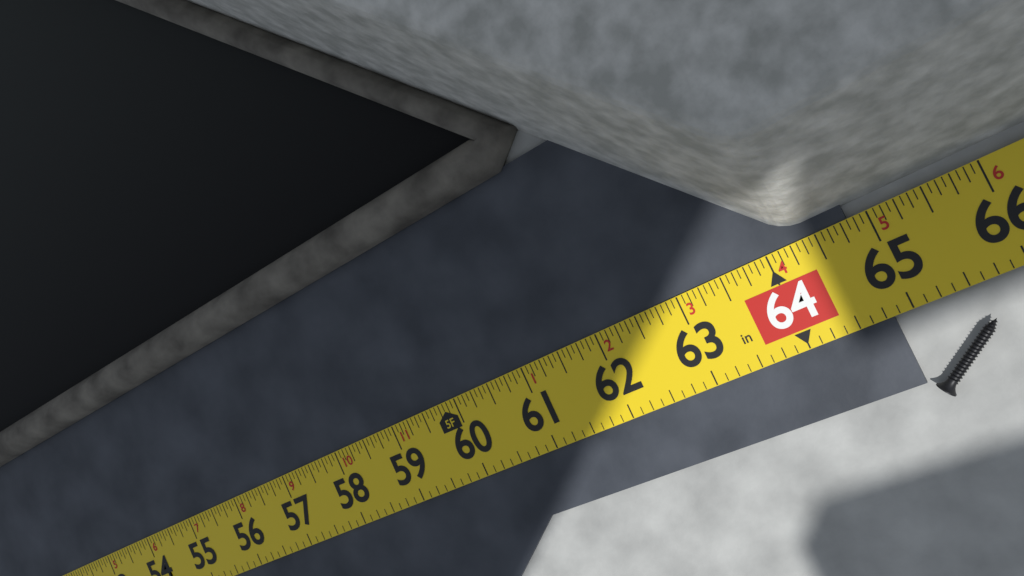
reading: 64.8125 in
